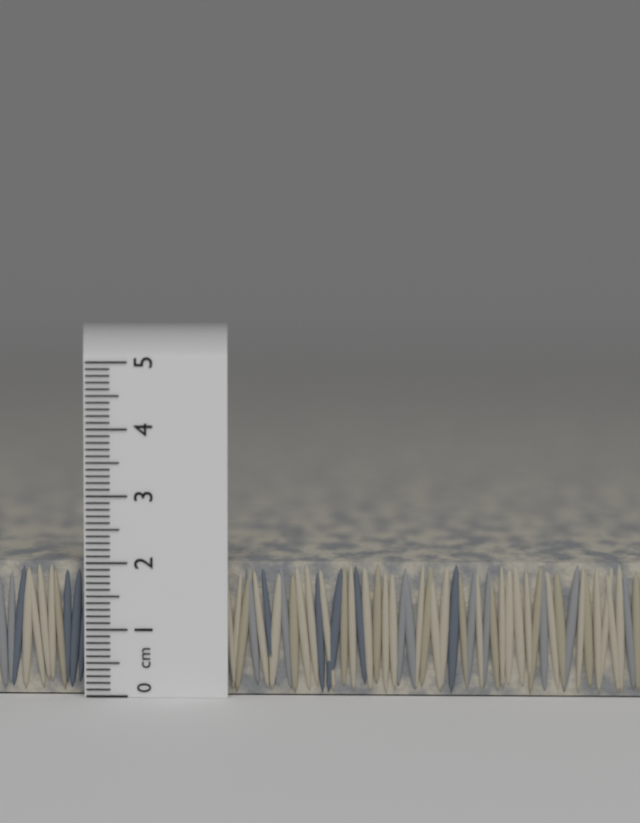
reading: 2.0 cm
